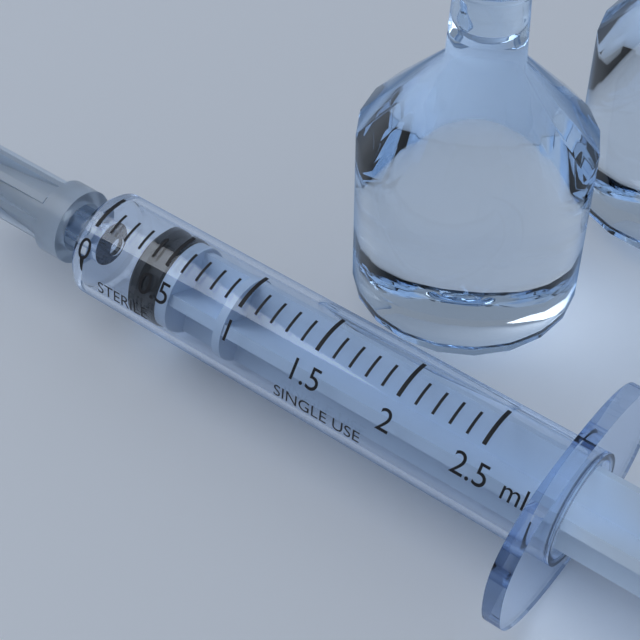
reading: 0.3 ml
